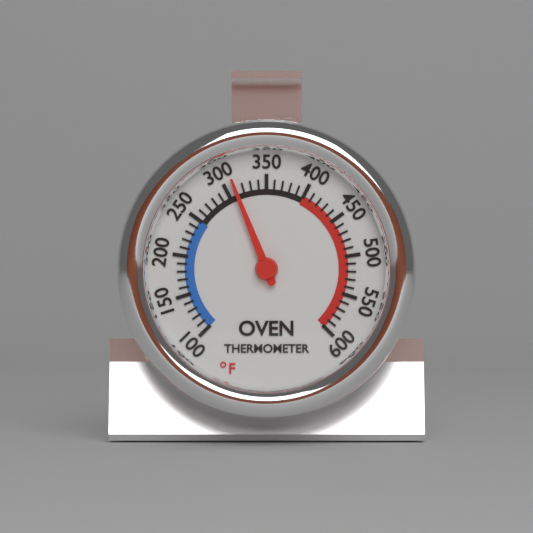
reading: 310 °F
